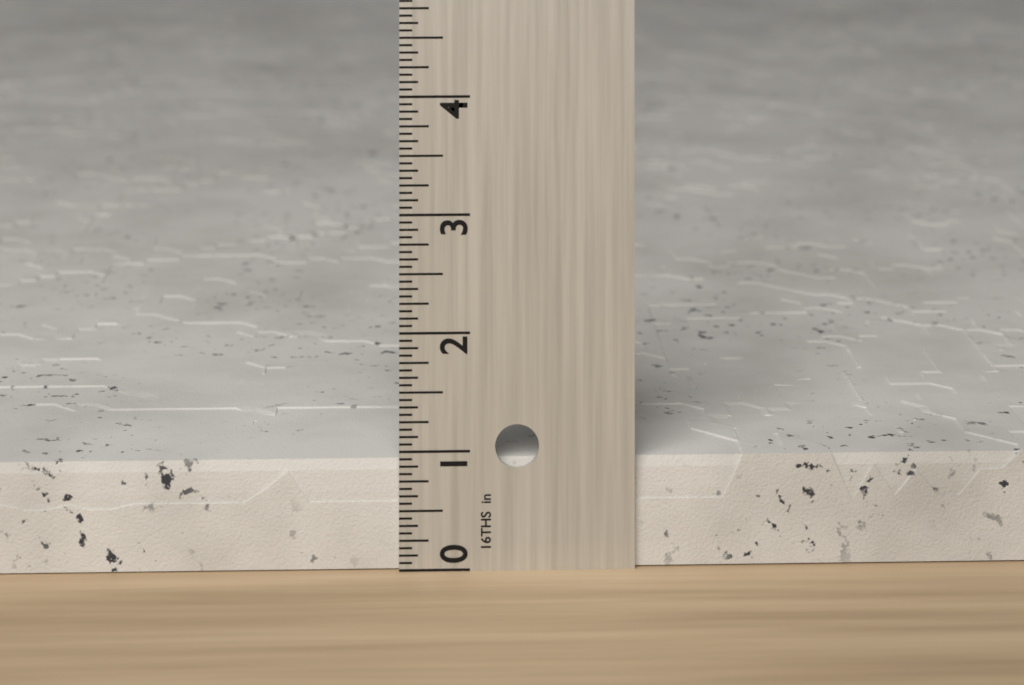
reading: 0.9375 in
